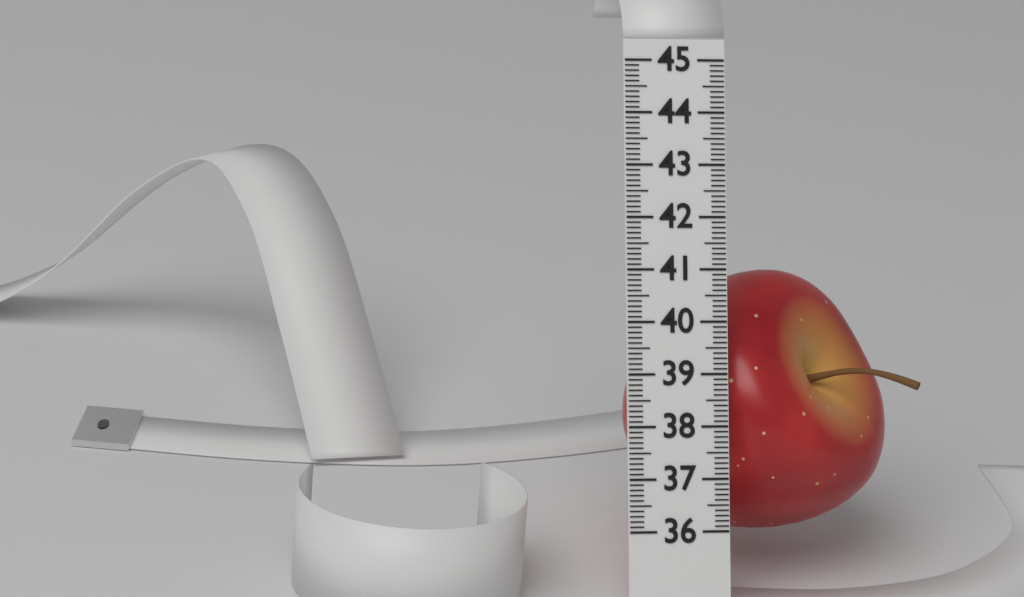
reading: 41.1 (no unit)
